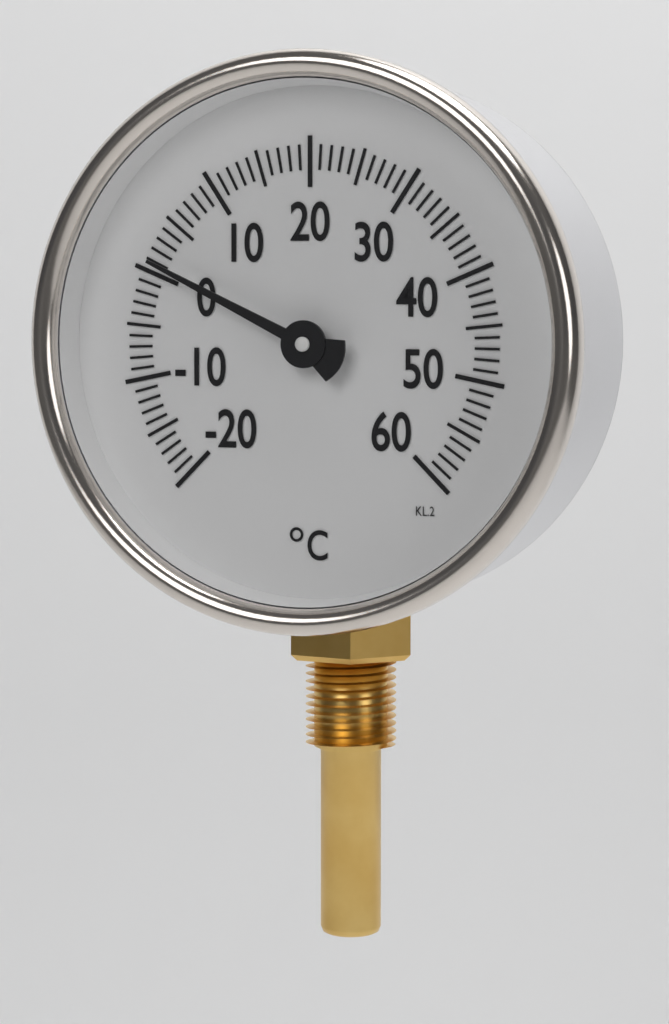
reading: 1 °C
